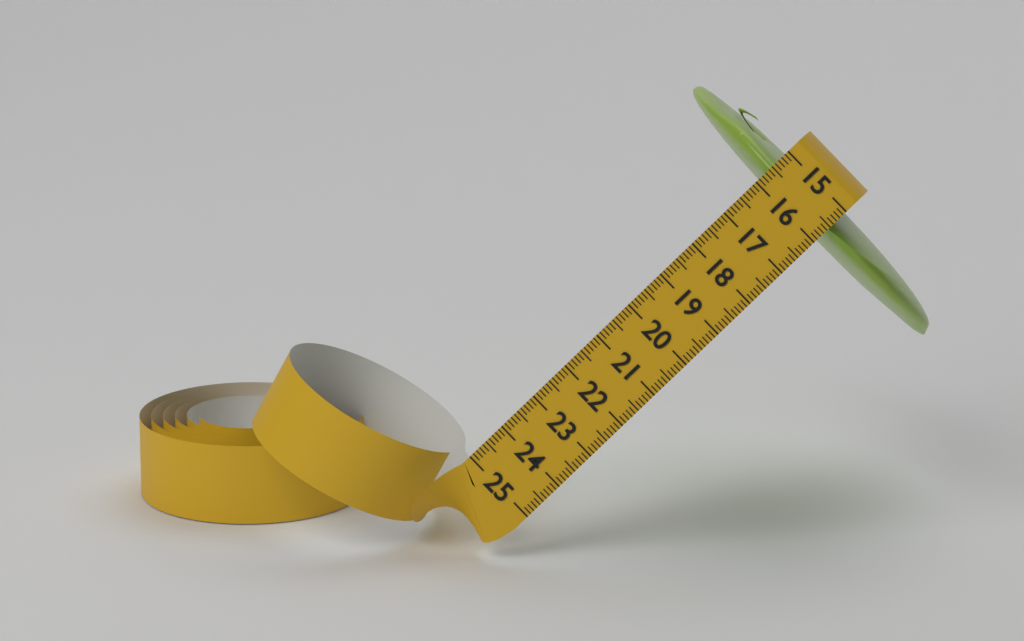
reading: 16.0 (no unit)
